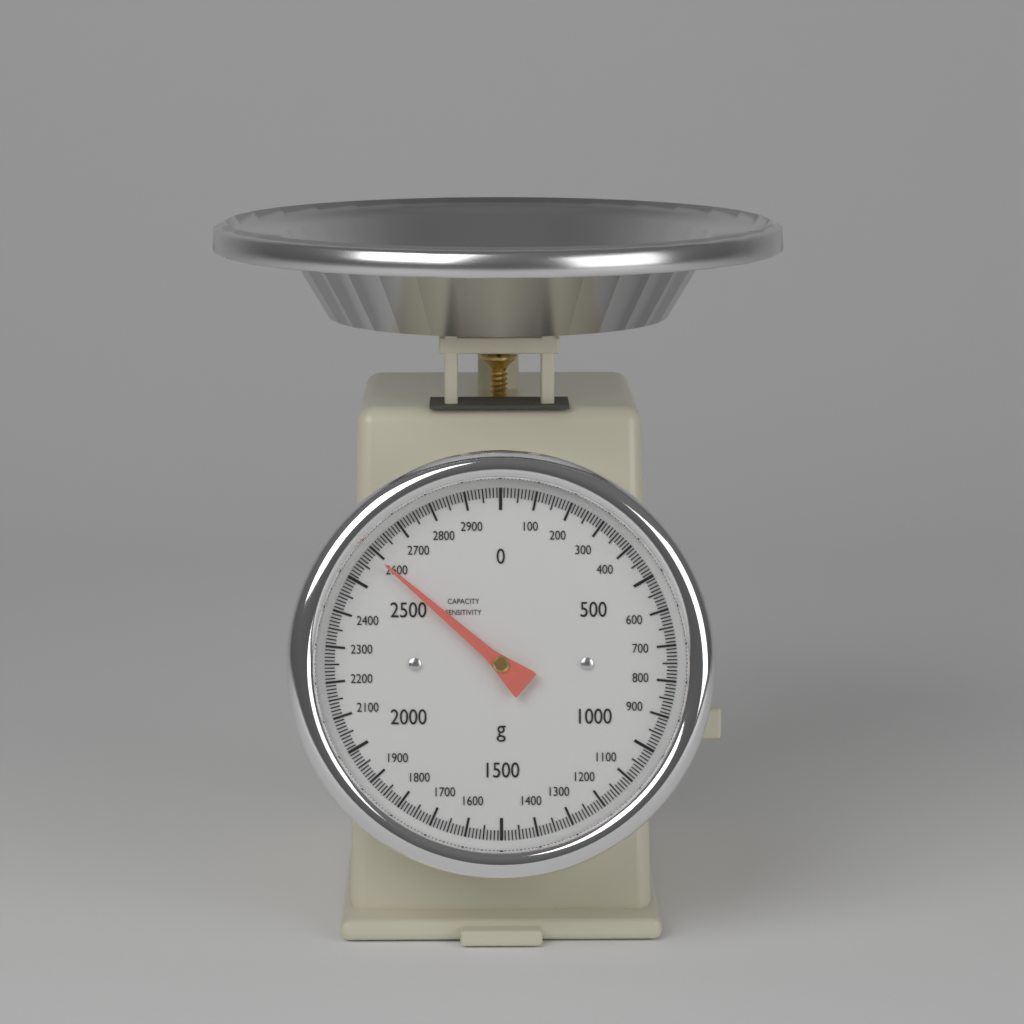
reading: 2590 g
